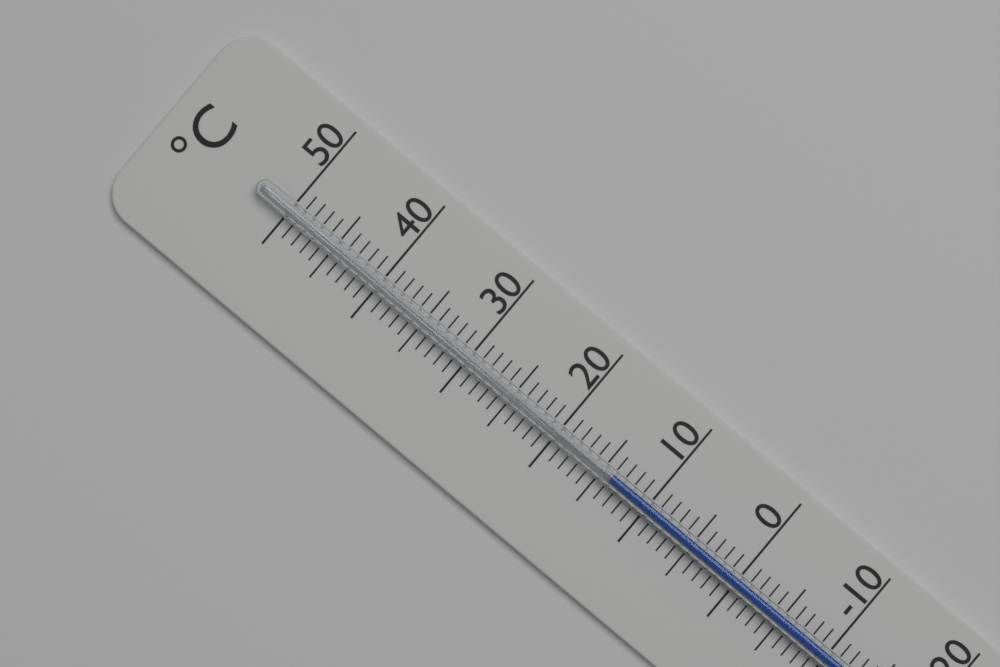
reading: 14 °C
